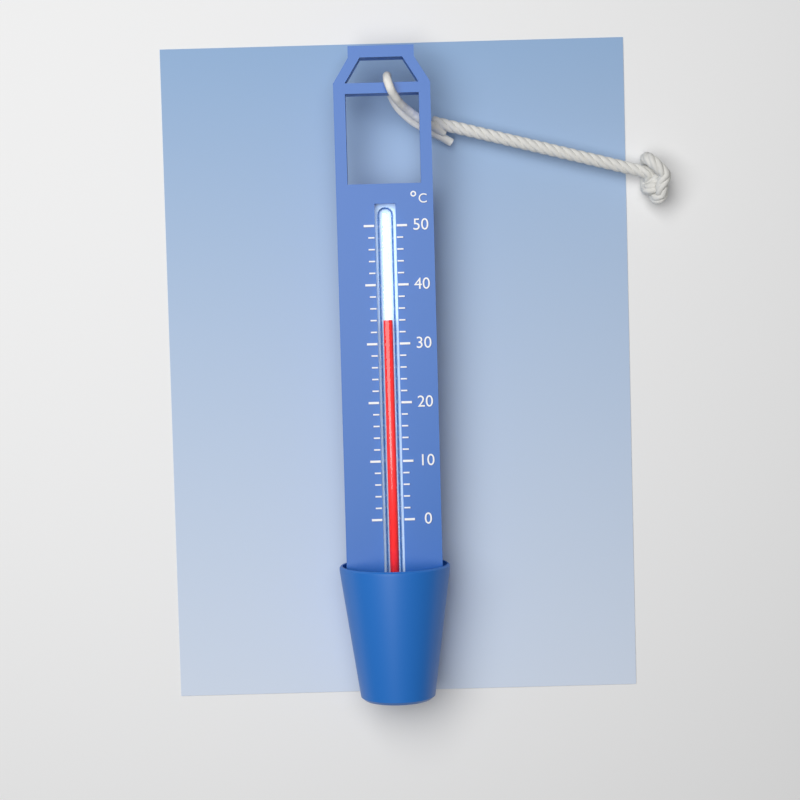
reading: 34 °C
